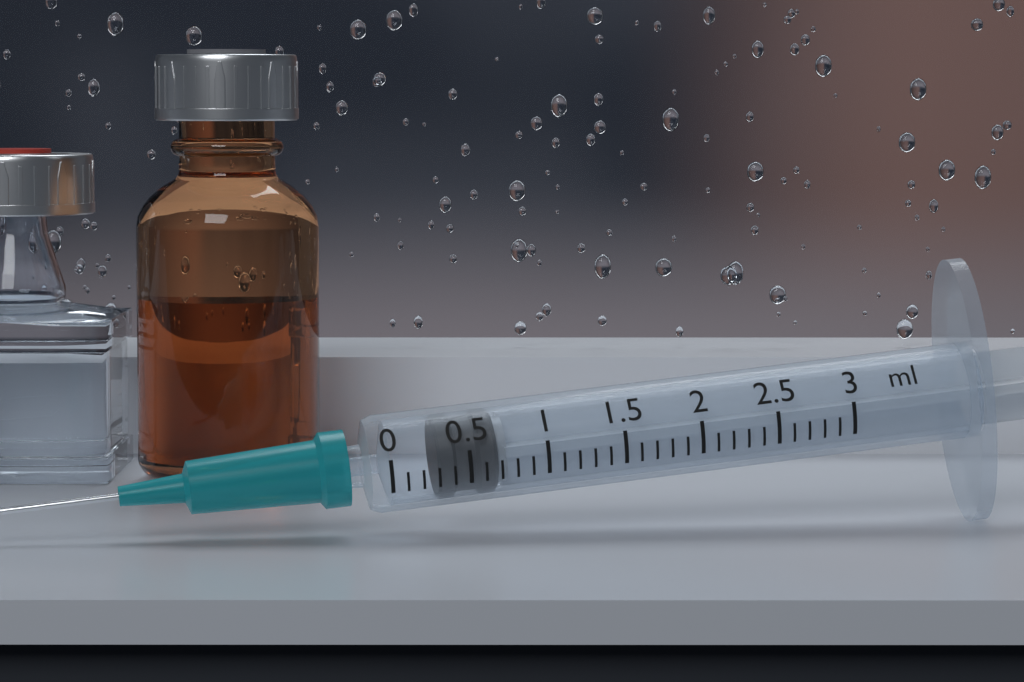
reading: 0.3 ml
